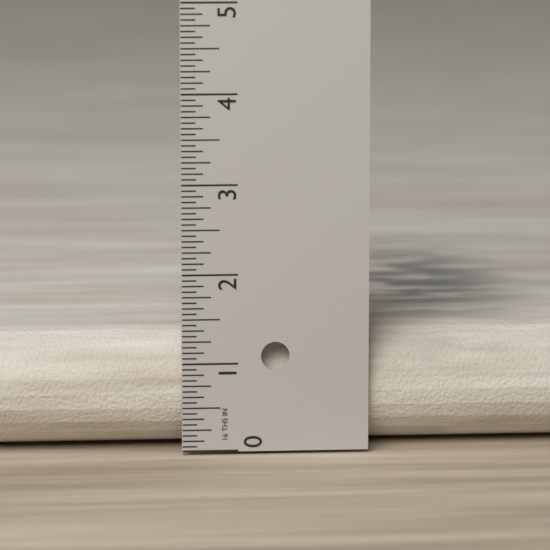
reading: 1.3125 in
